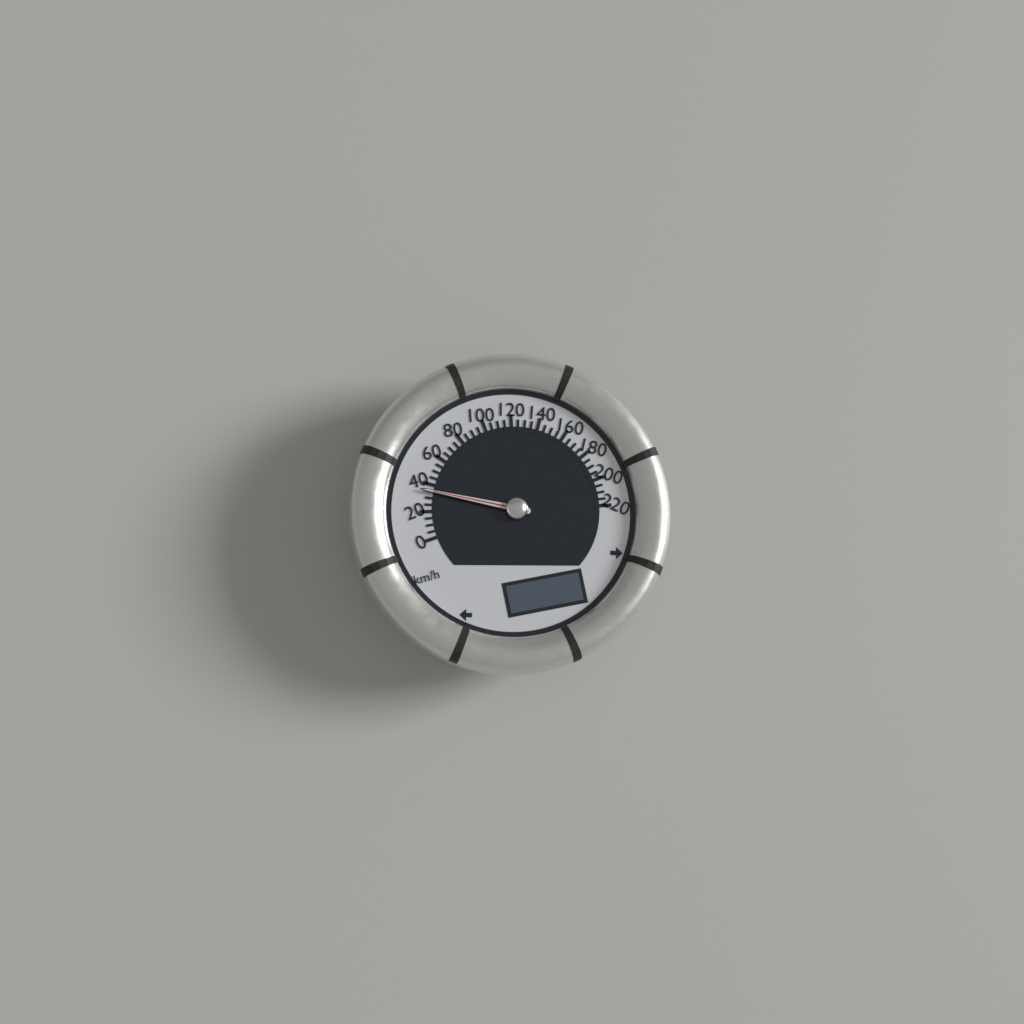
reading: 35 km/h
